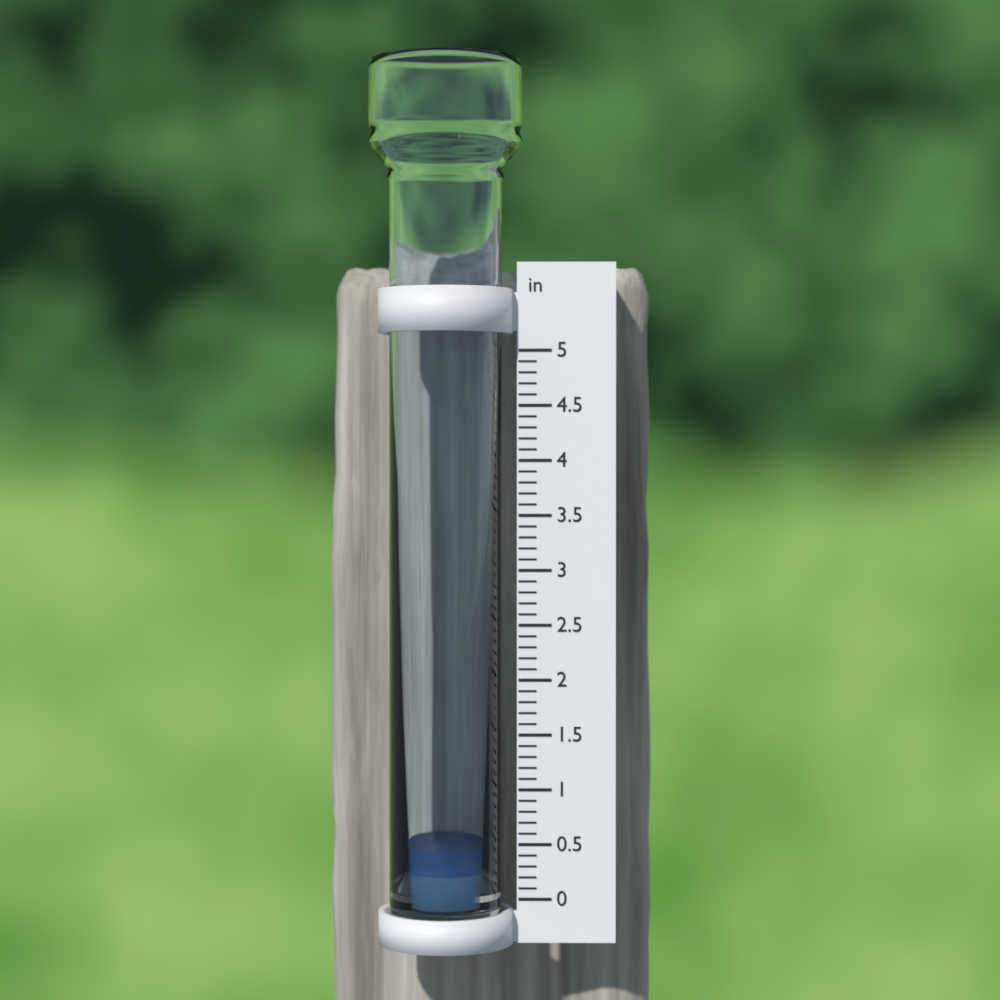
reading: 0.3 in
